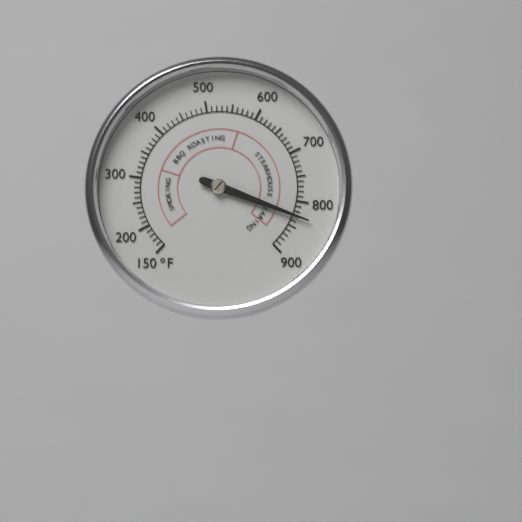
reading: 830 °F
